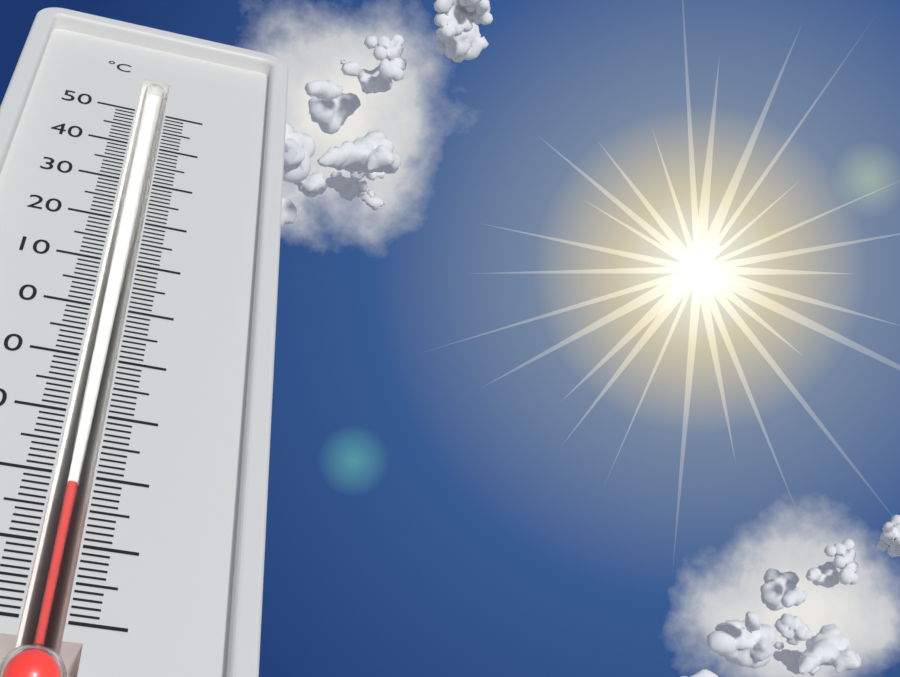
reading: -31 °C
